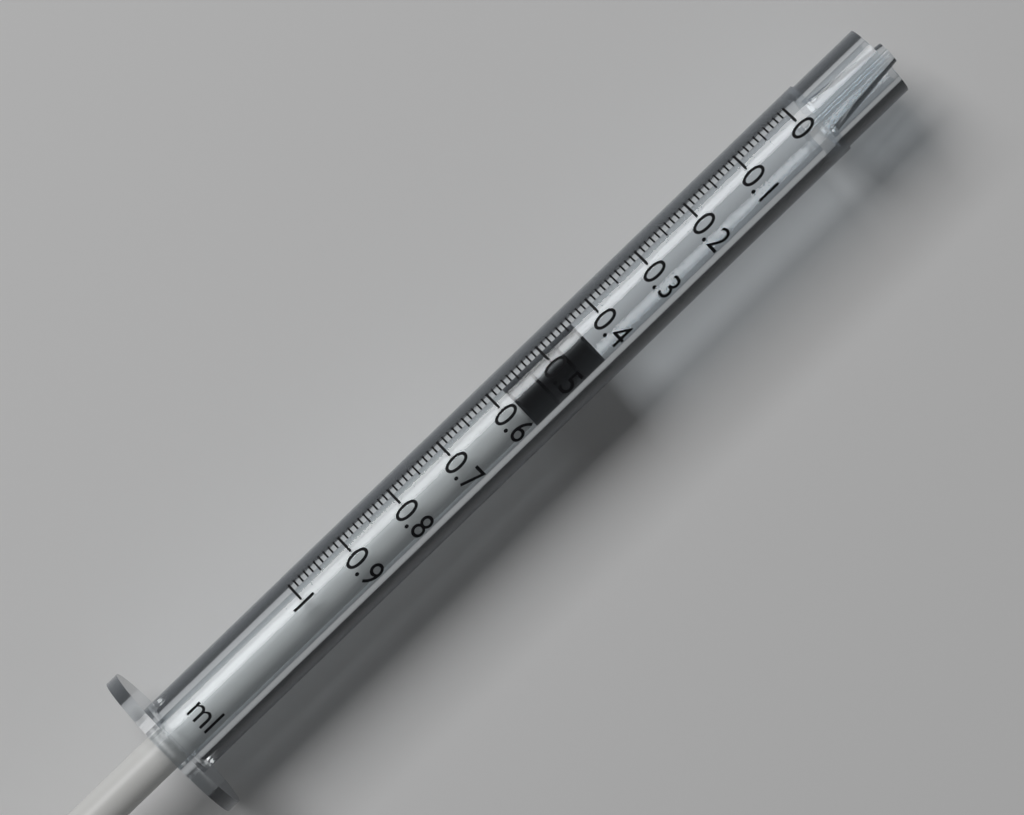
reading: 0.44 ml
